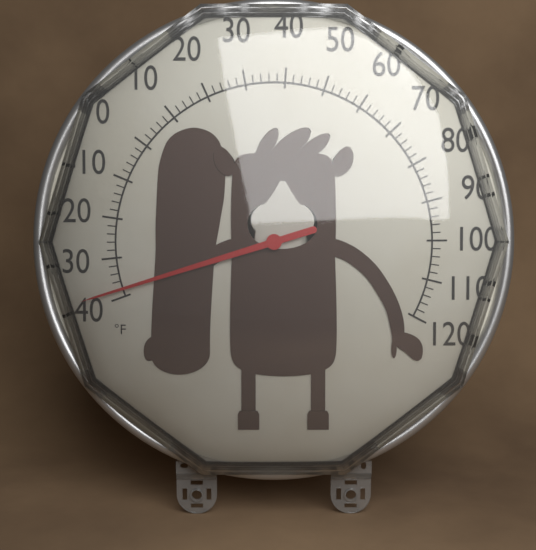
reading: -38 °F
